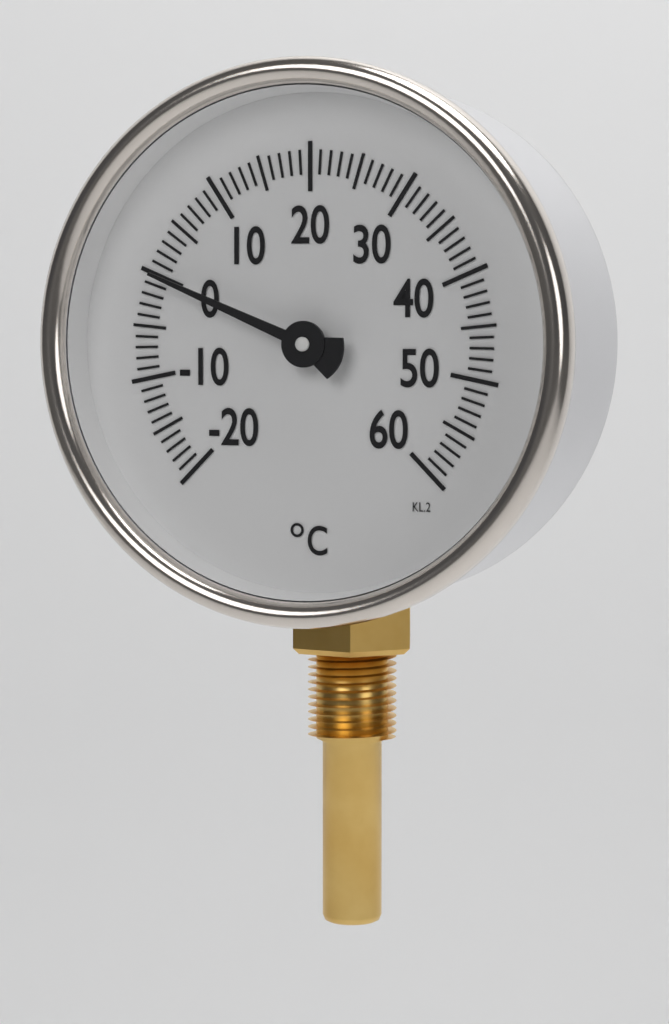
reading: 0 °C
